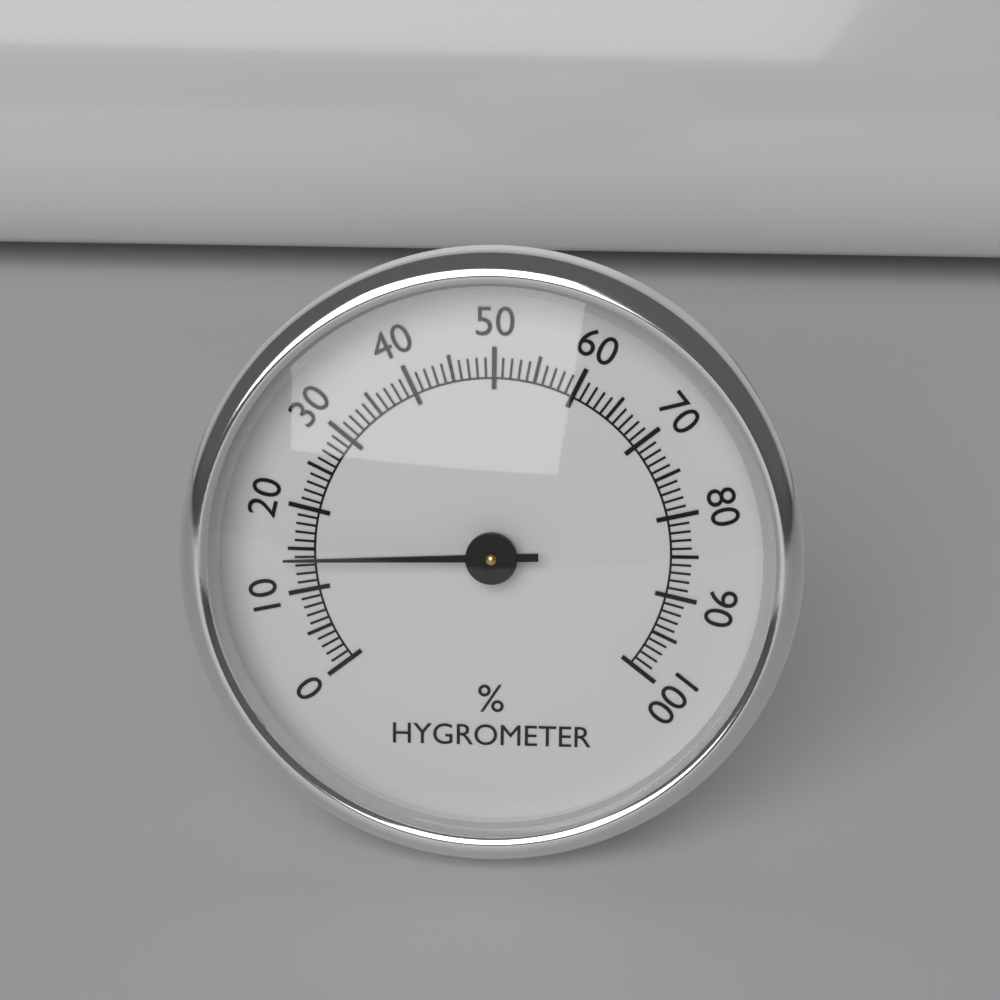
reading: 14 %
